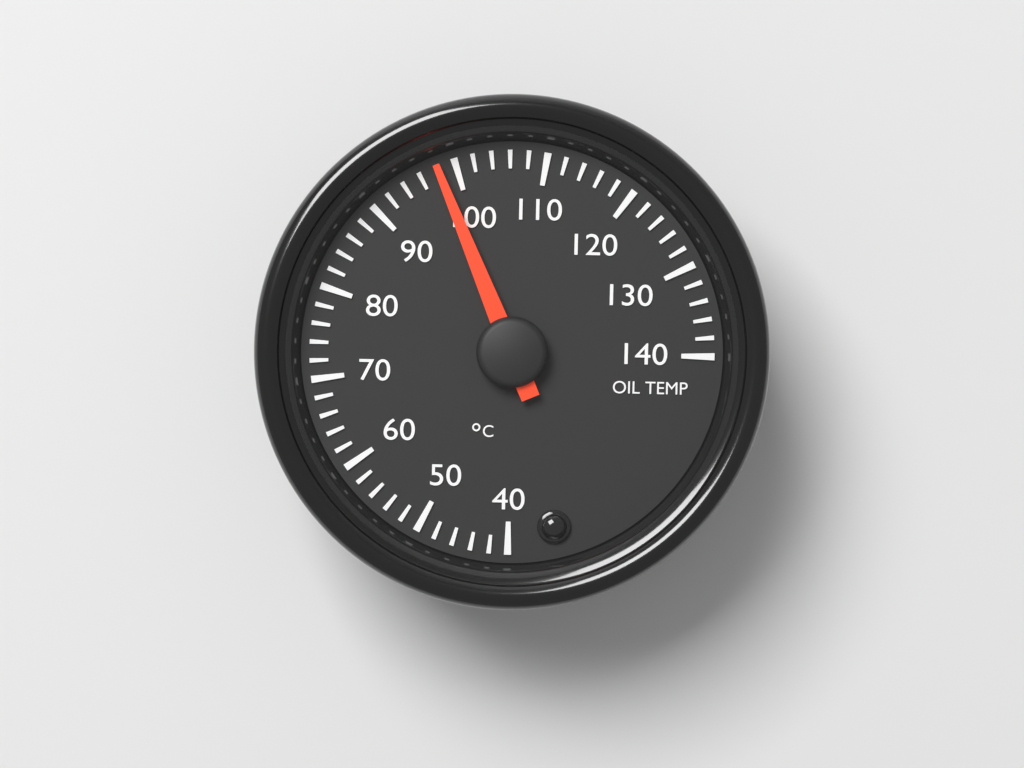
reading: 98 °C
